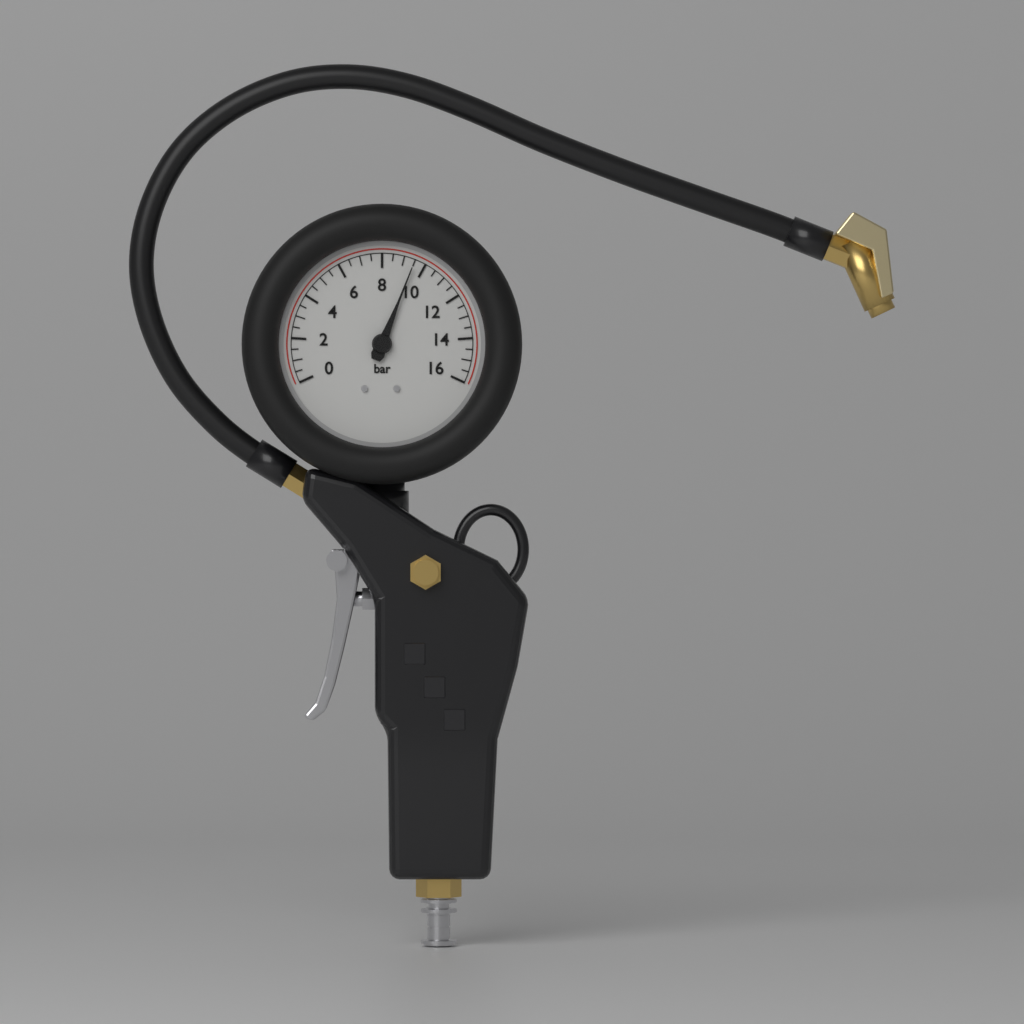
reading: 9.5 bar
